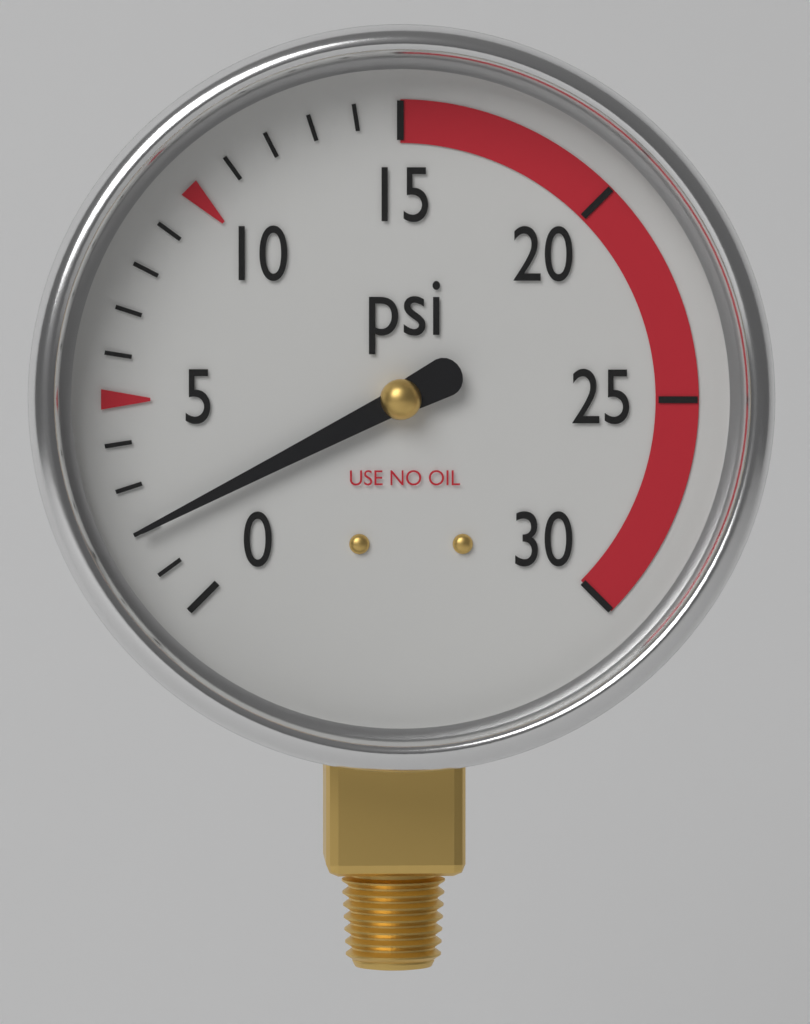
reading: 2 psi
